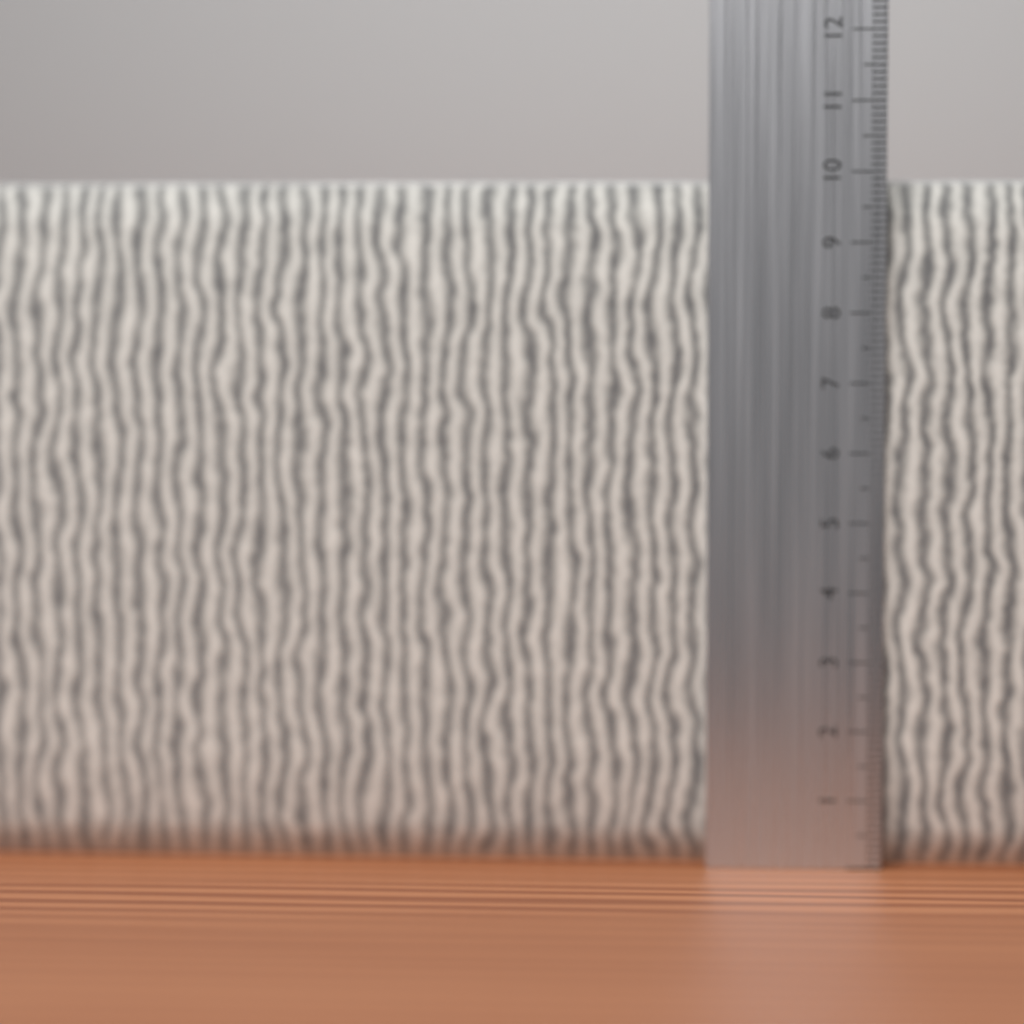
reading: 9.9 cm
